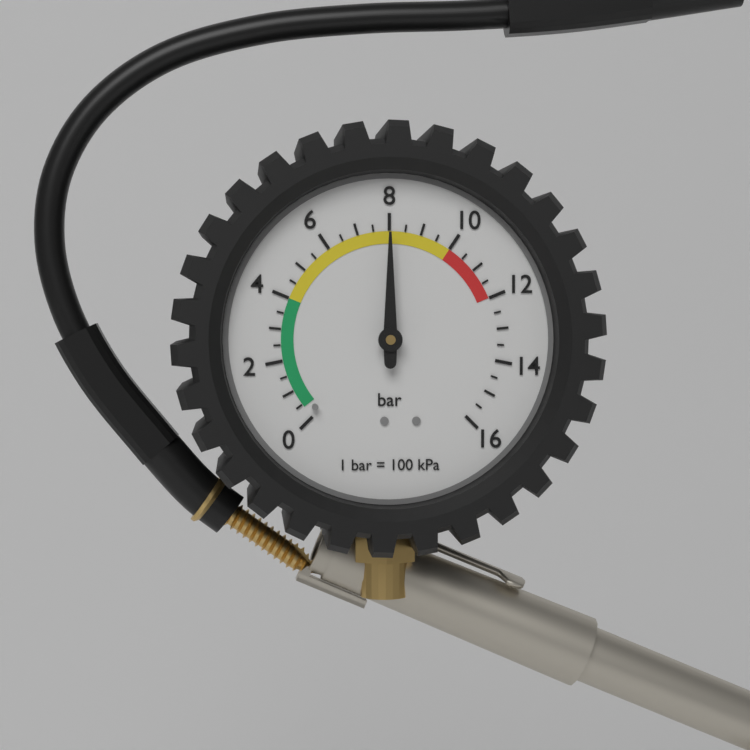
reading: 8.0 bar
